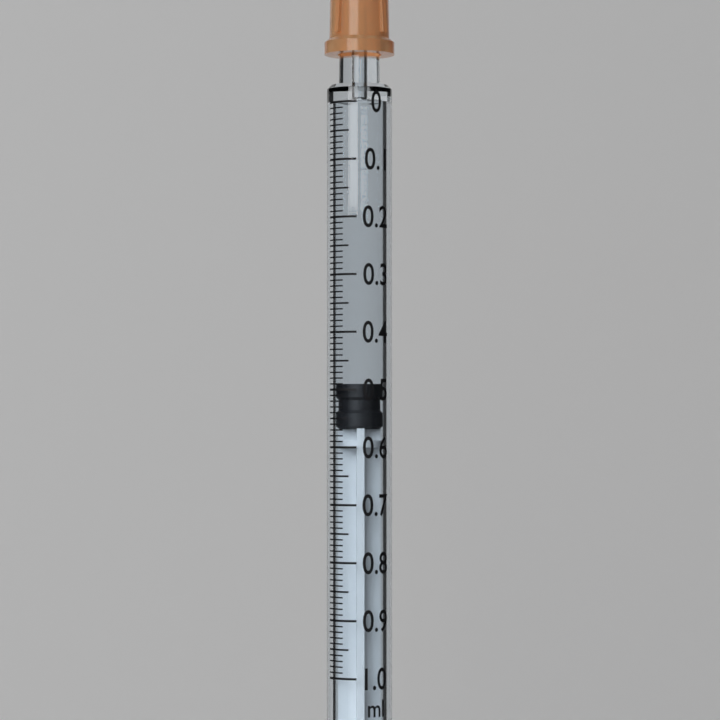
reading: 0.49 ml
